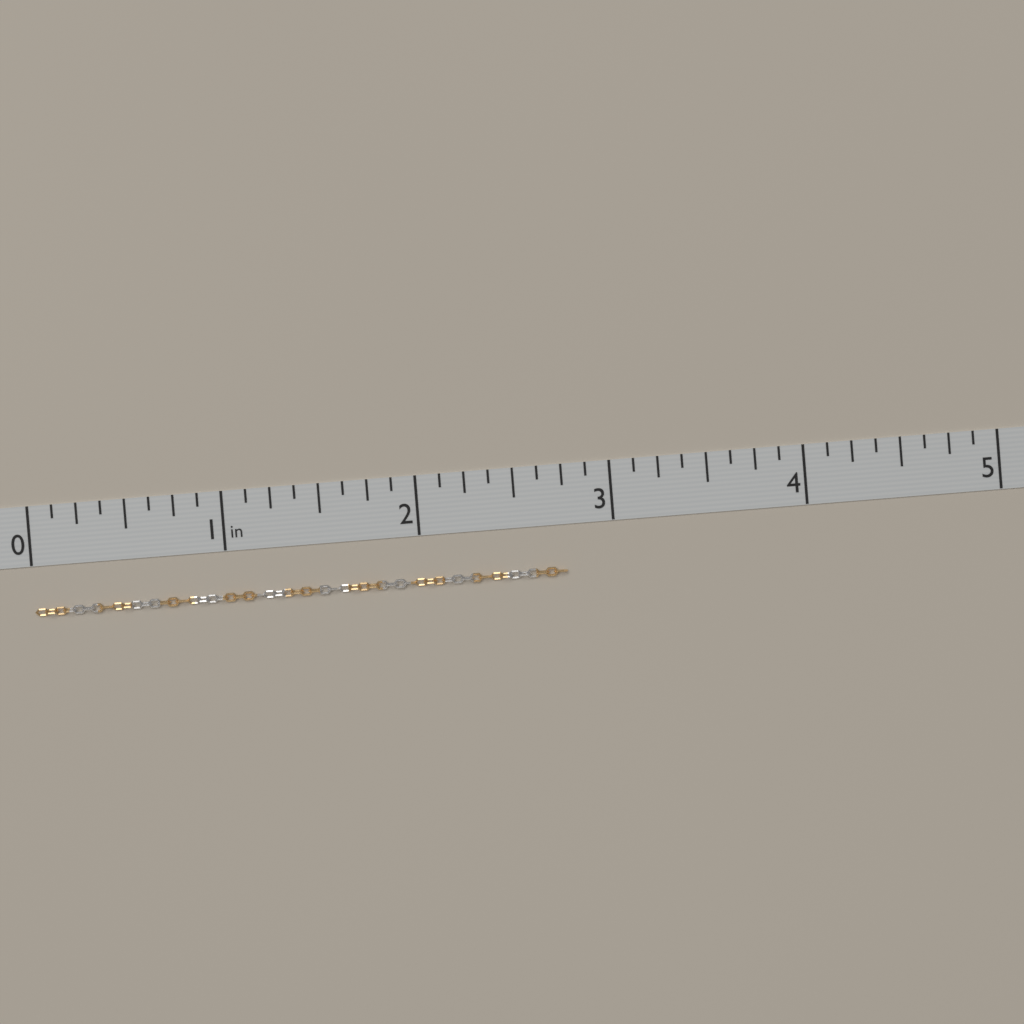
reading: 2.750 in
